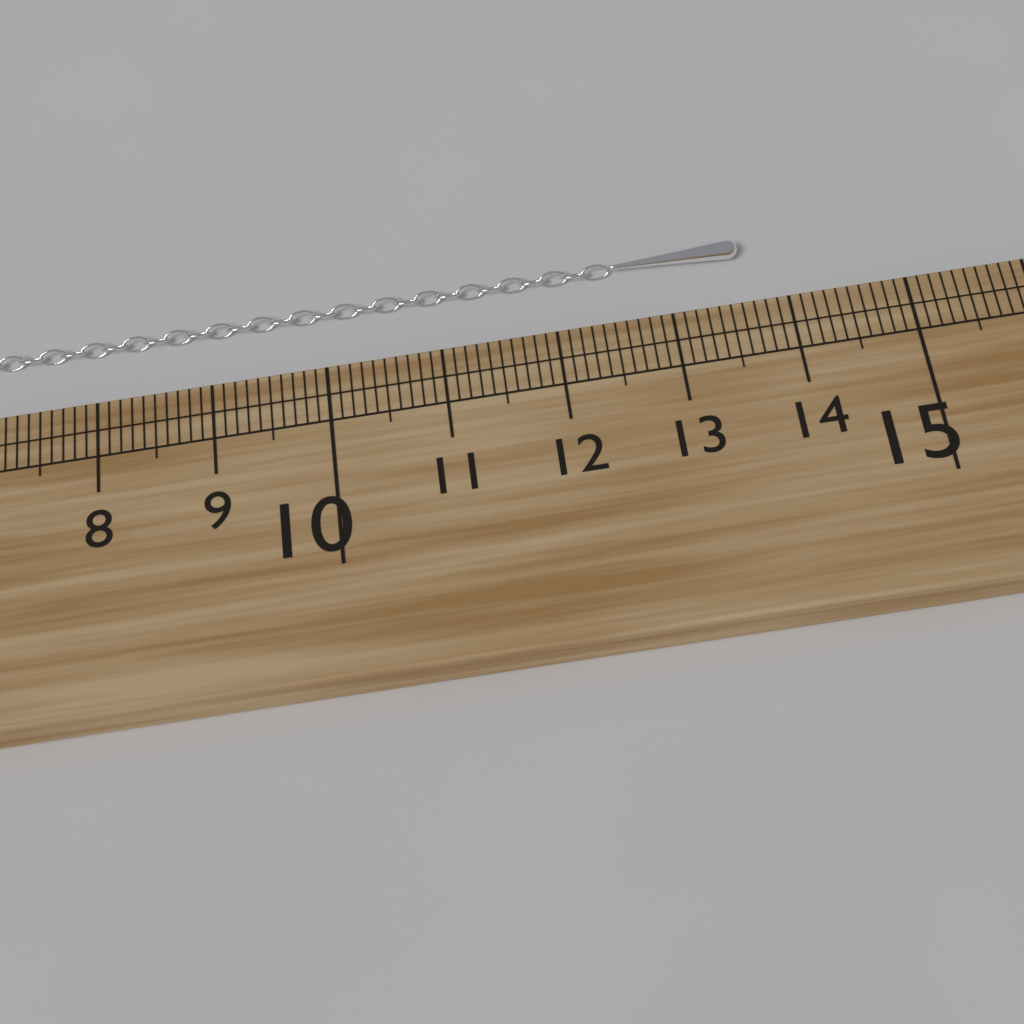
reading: 13.7 cm
